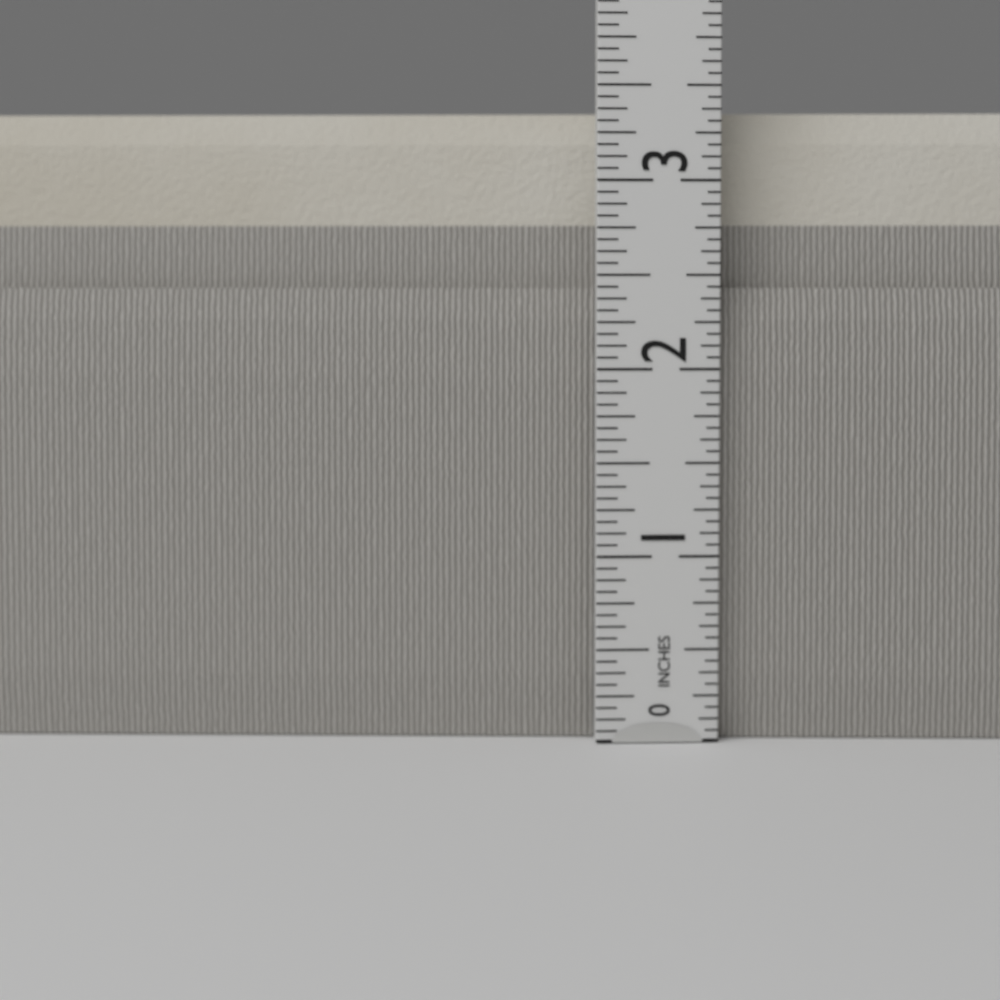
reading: 3.3750 in
